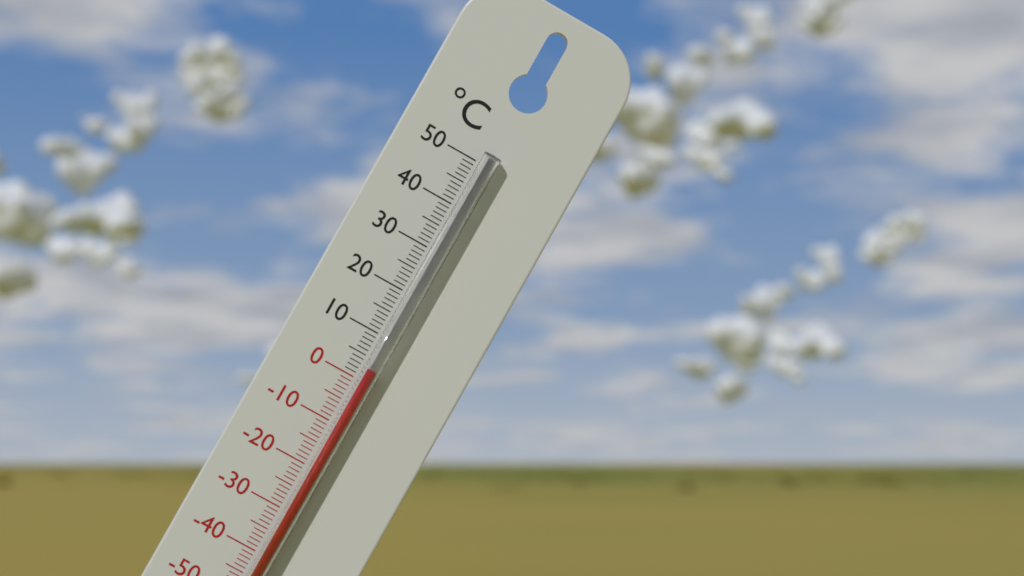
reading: 3 °C
